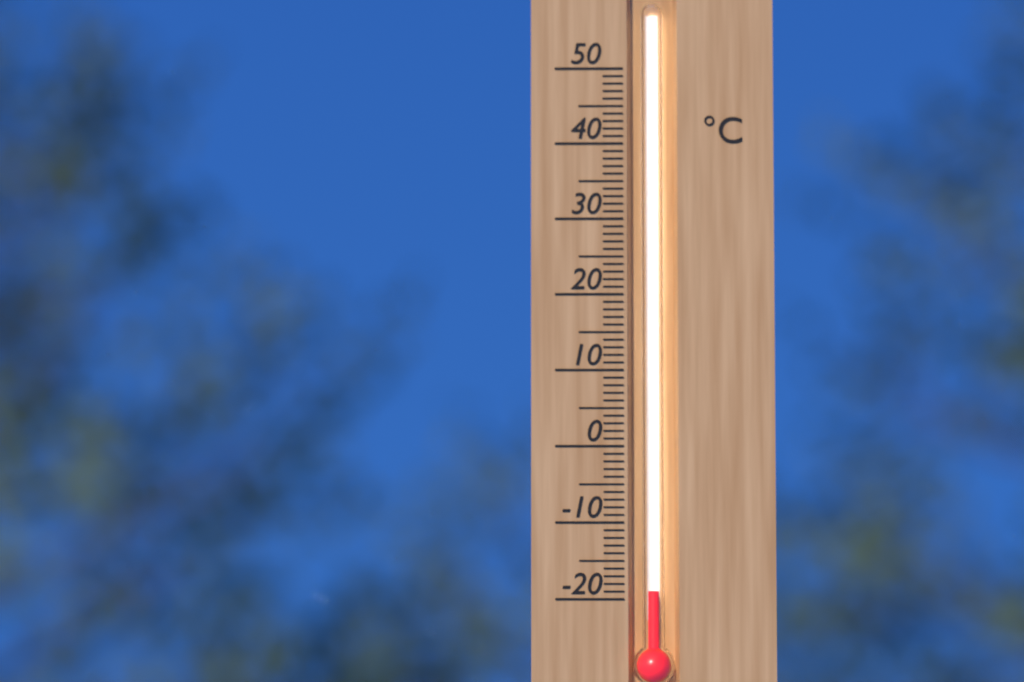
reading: -19 °C
